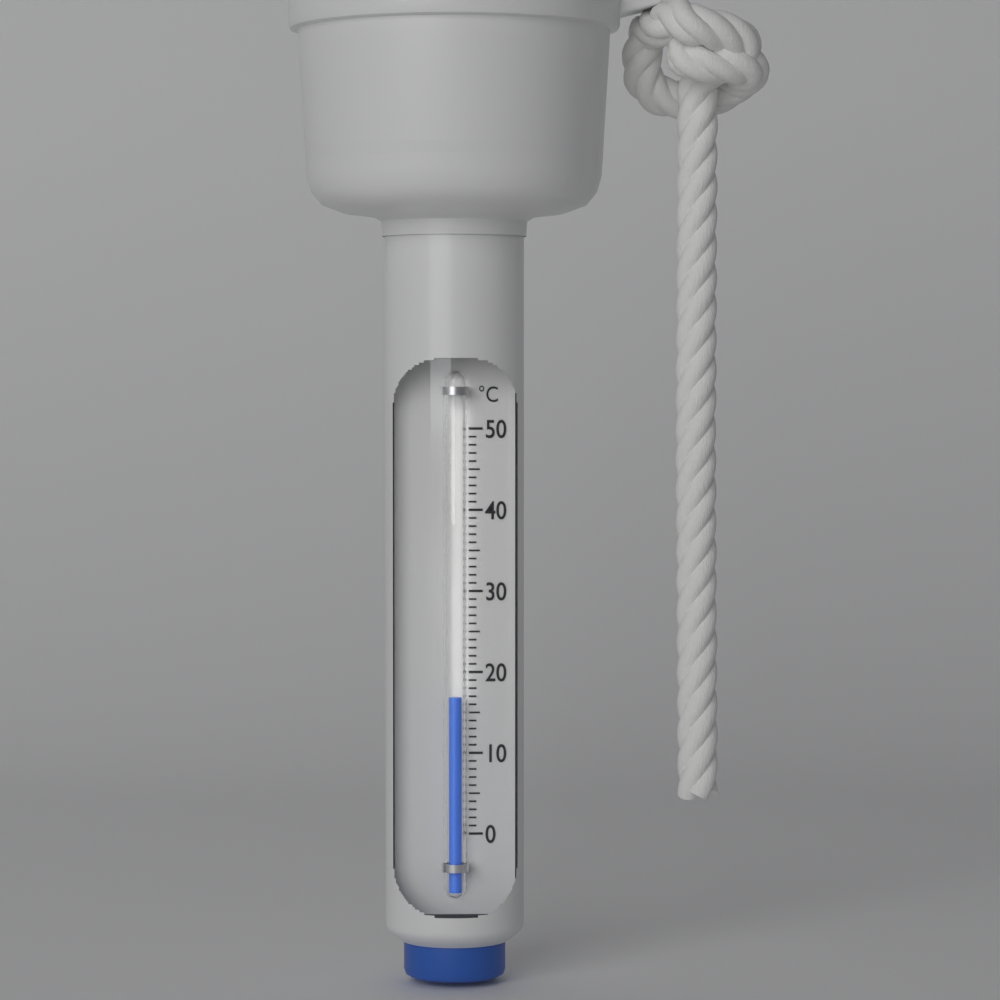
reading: 17 °C
